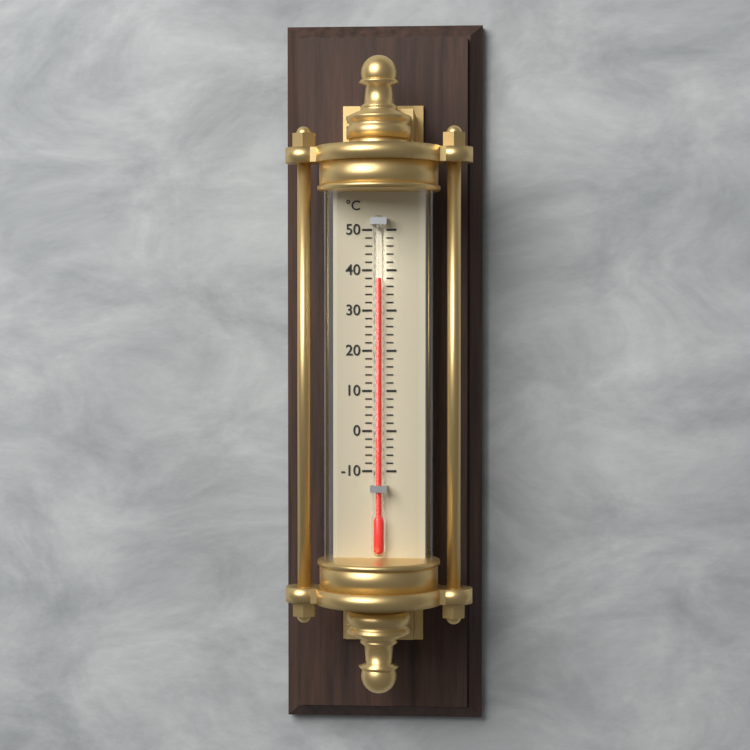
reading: 38 °C
